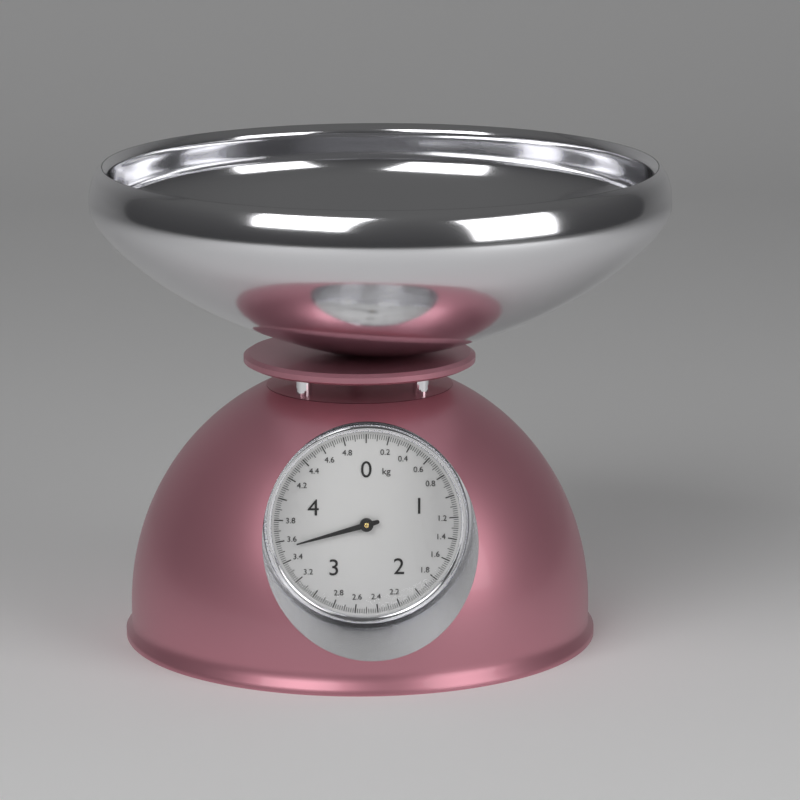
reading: 3.54 kg
